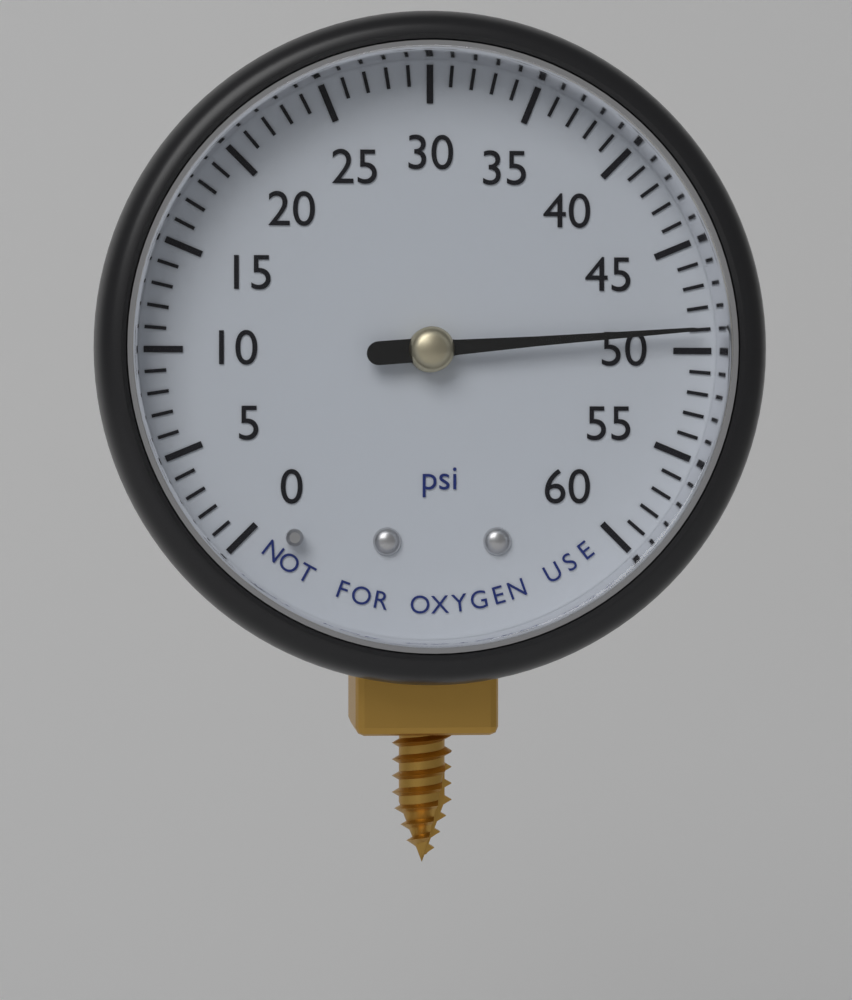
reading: 49 psi
